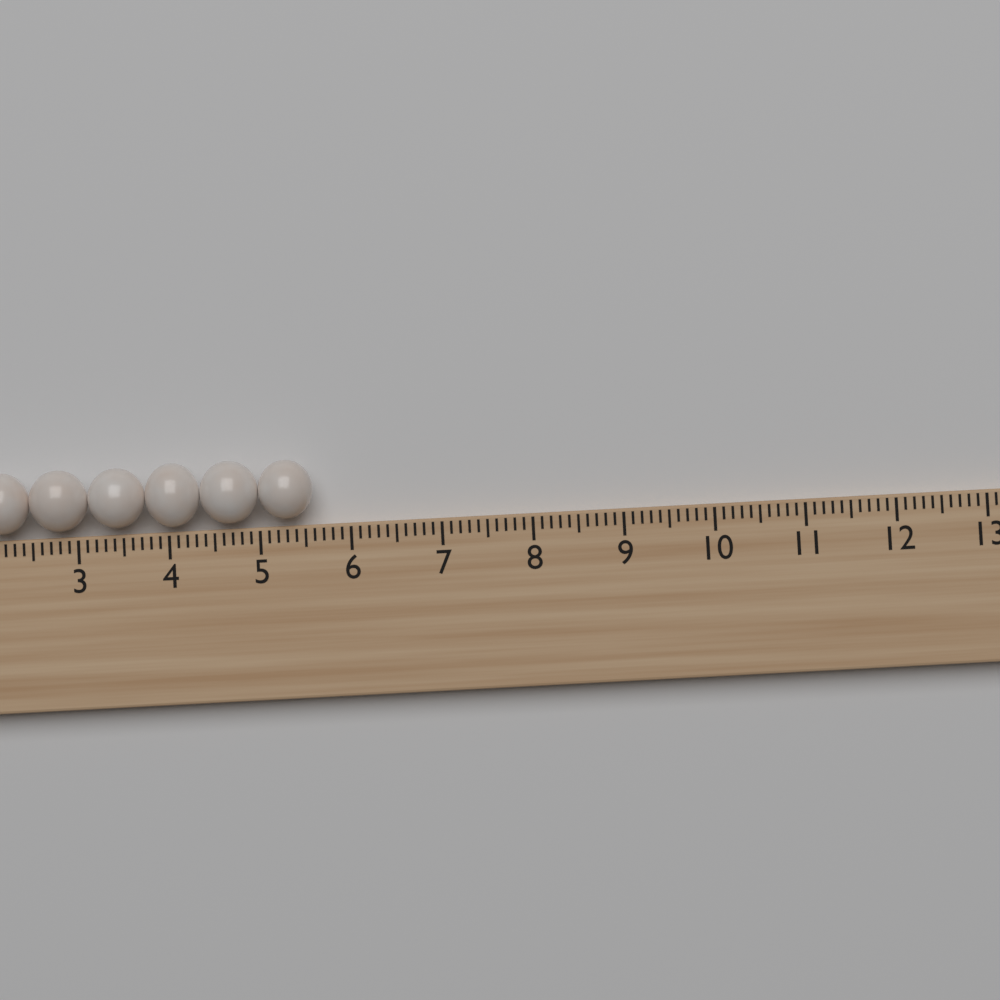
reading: 5.6 (no unit)
